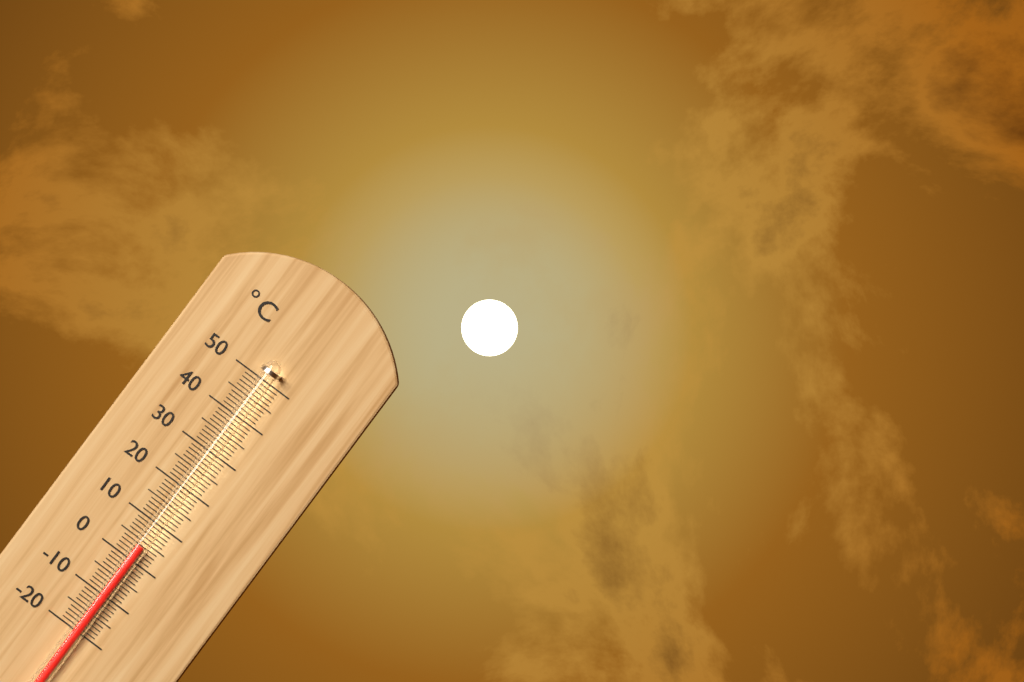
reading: 4 °C
